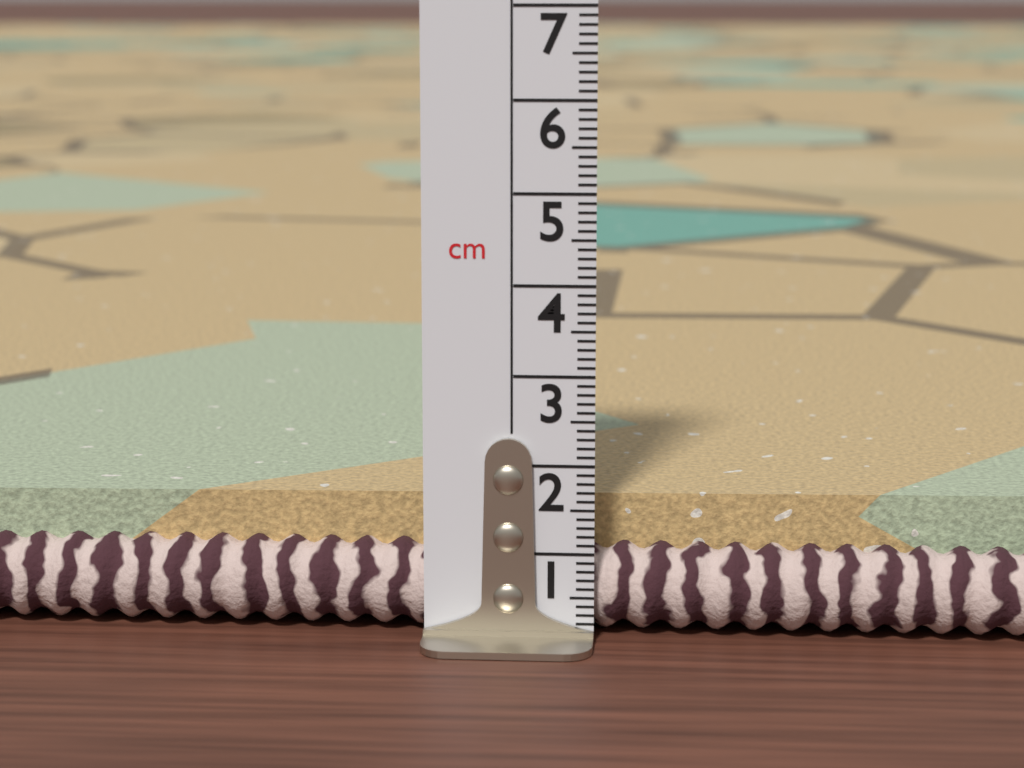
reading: 1.5 cm
